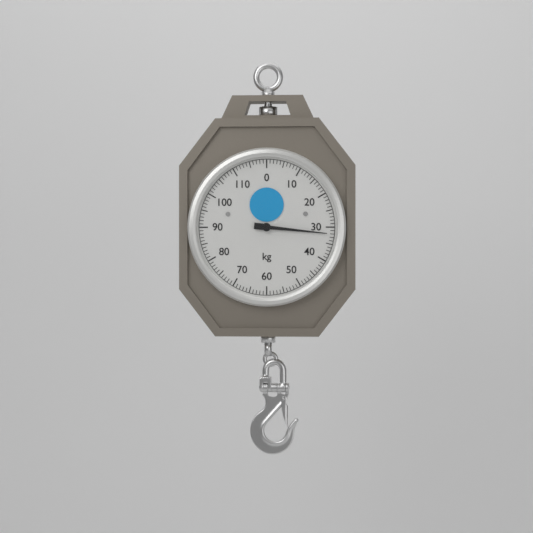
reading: 32 kg
